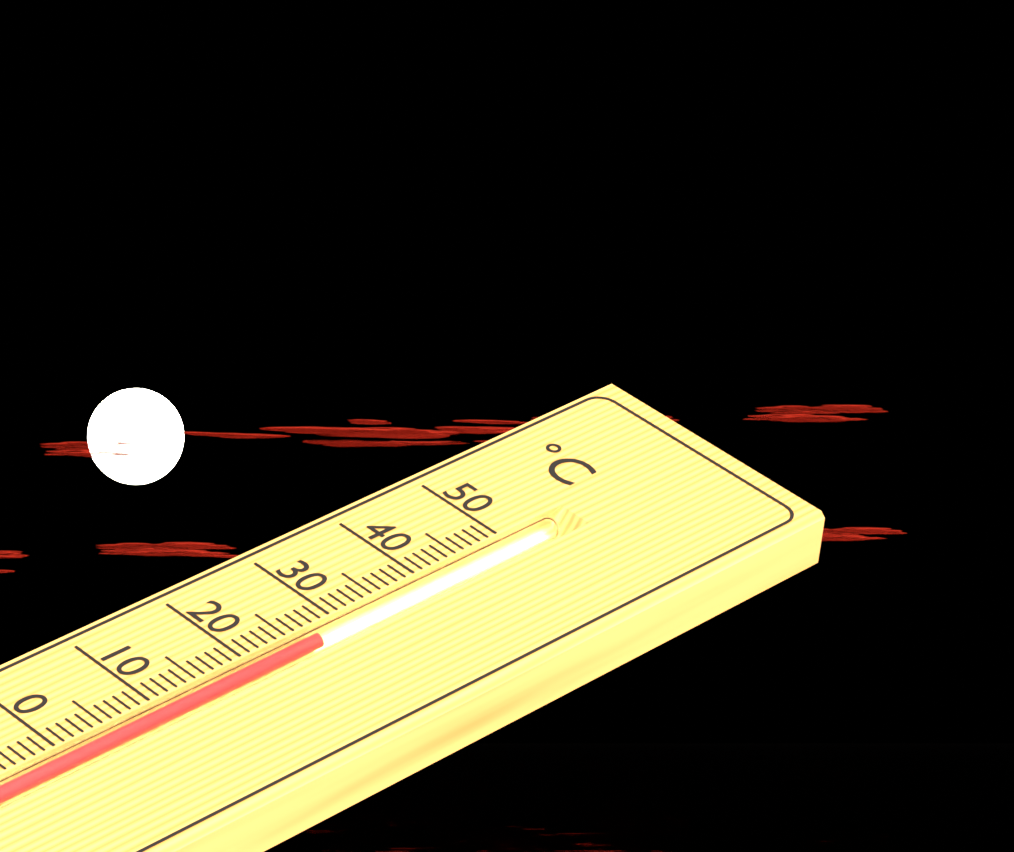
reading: 27 °C
